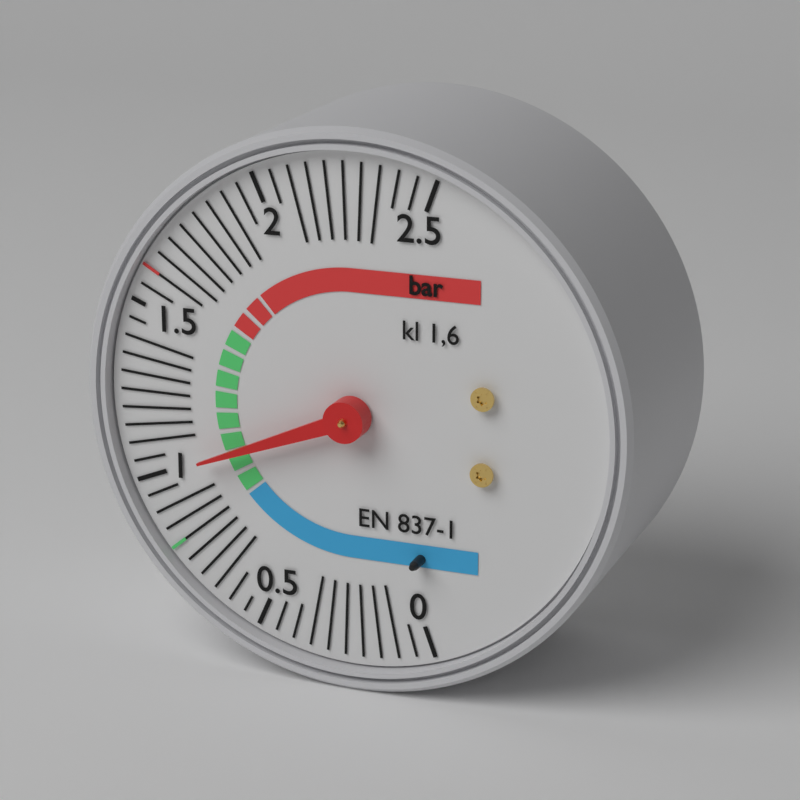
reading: 1.00 bar
